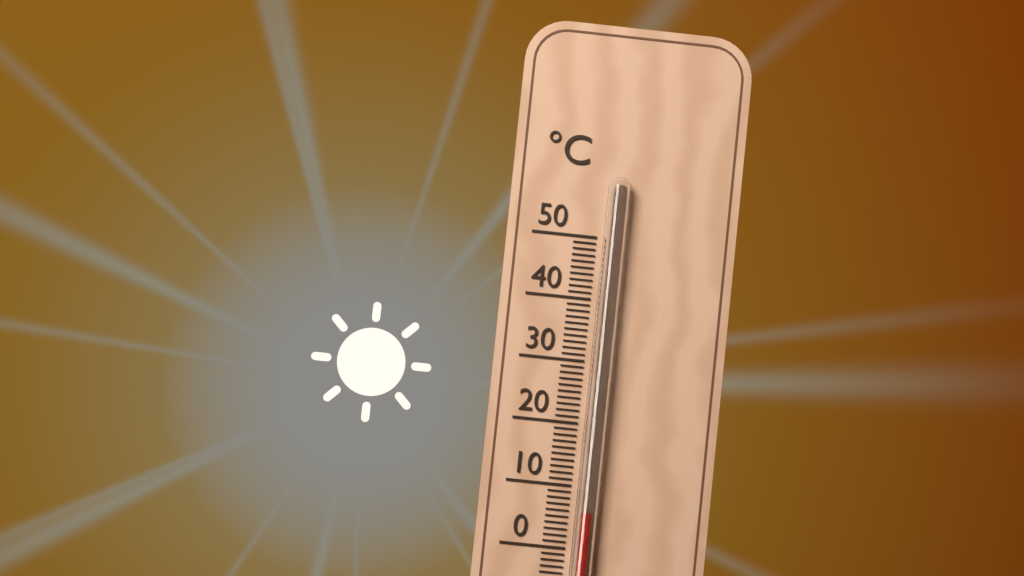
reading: 6 °C
